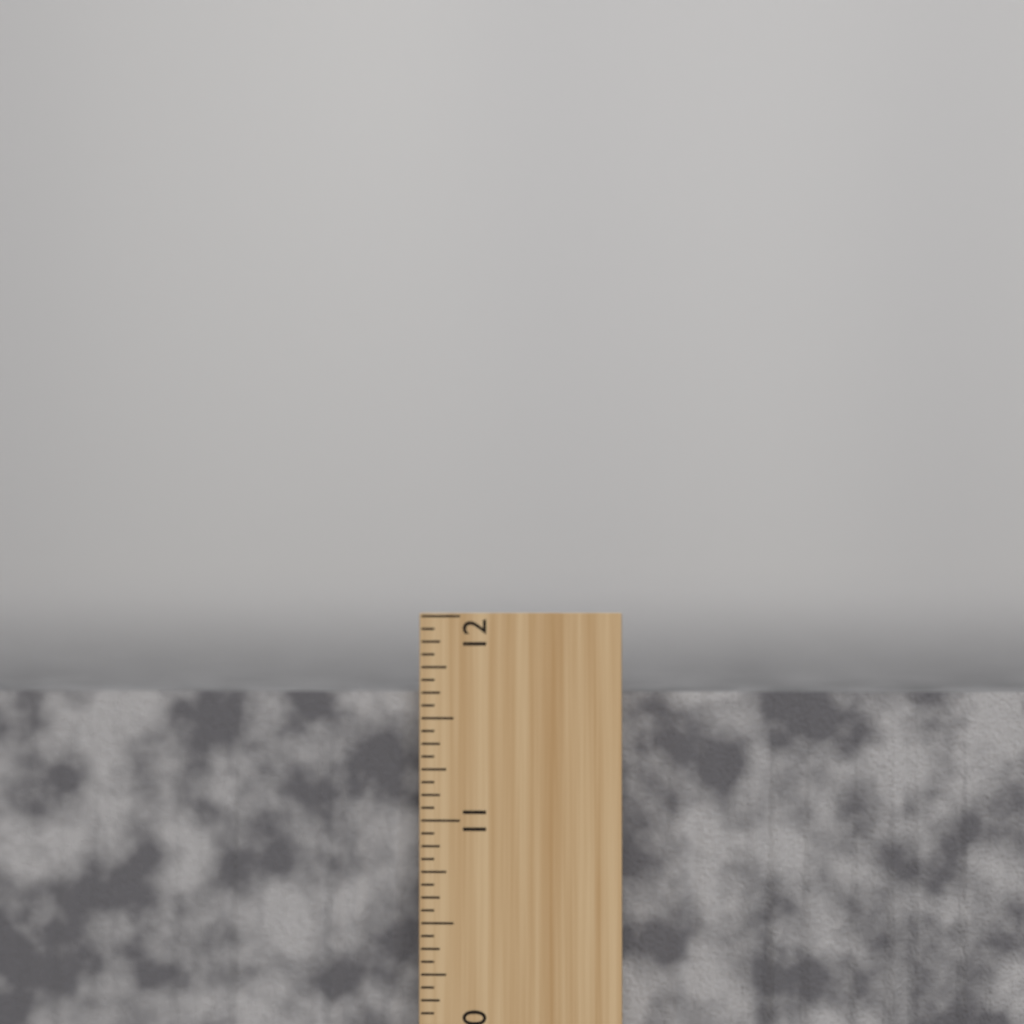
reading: 11.6250 inch
